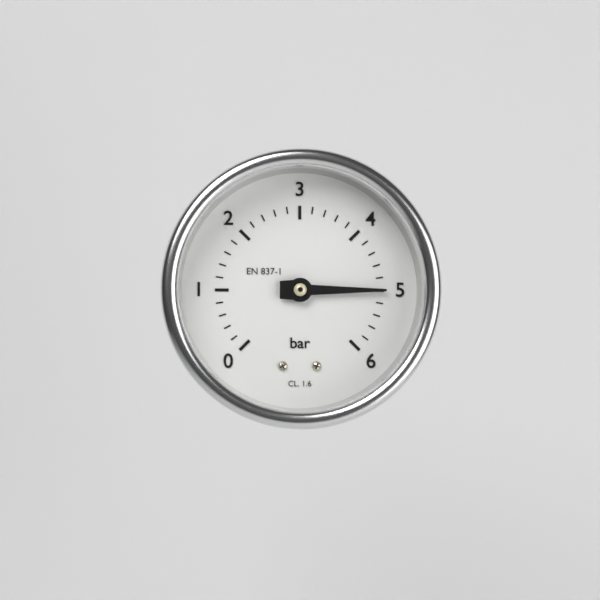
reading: 5.0 bar
